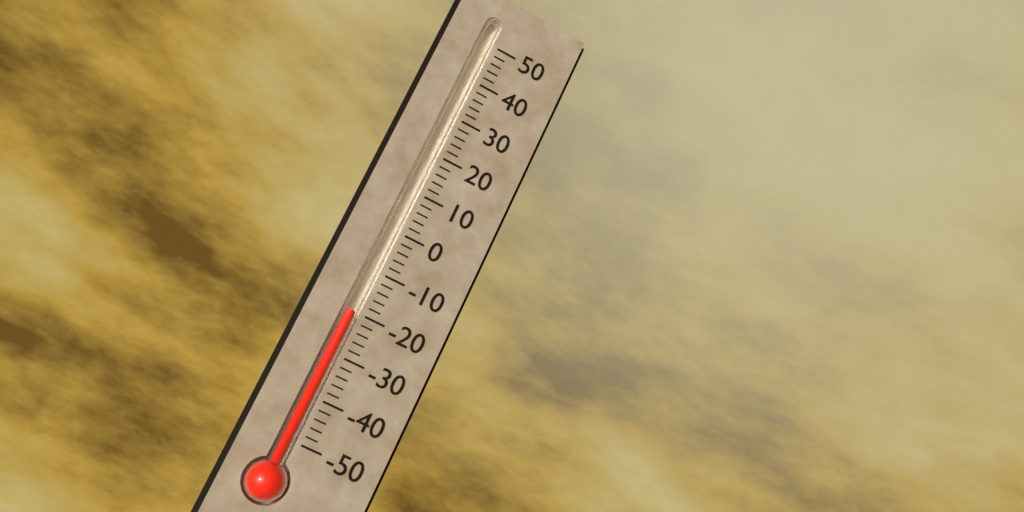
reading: -20 (no unit)
